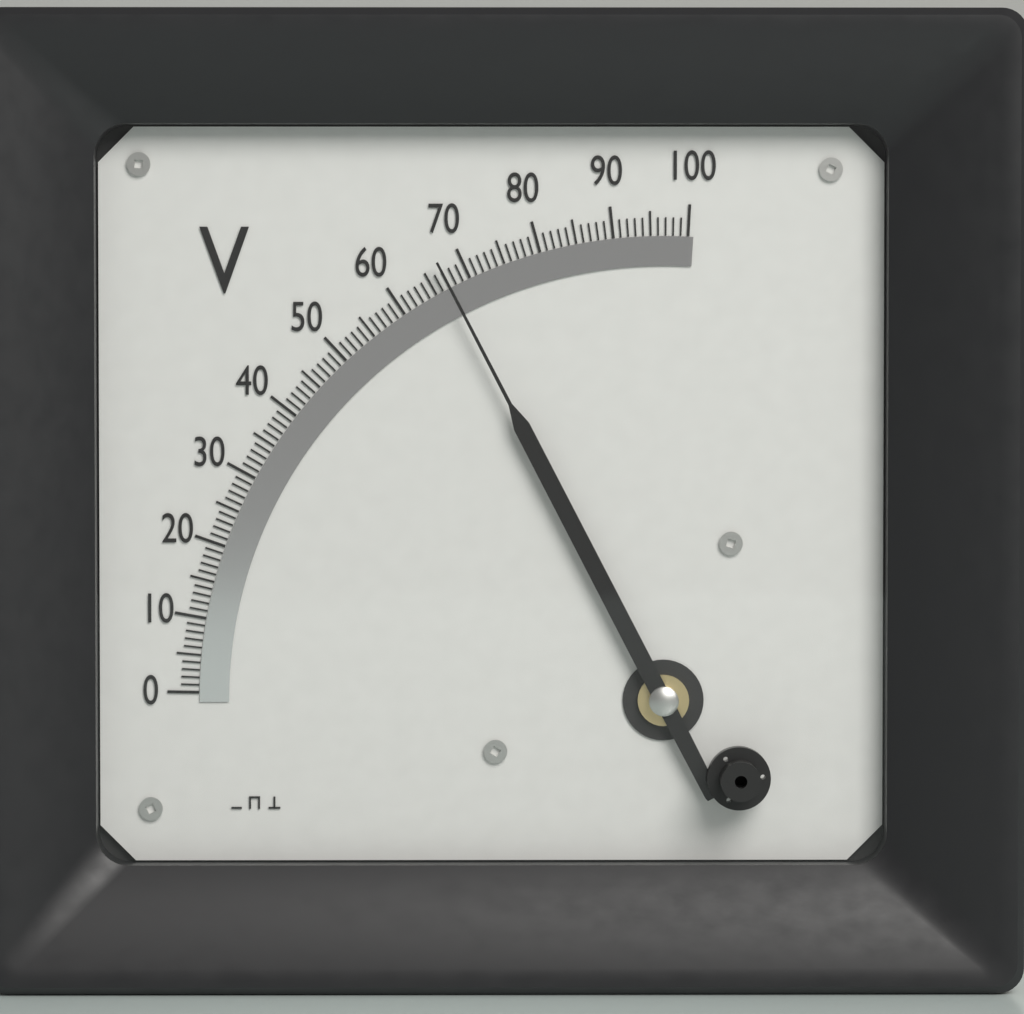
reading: 67 V
